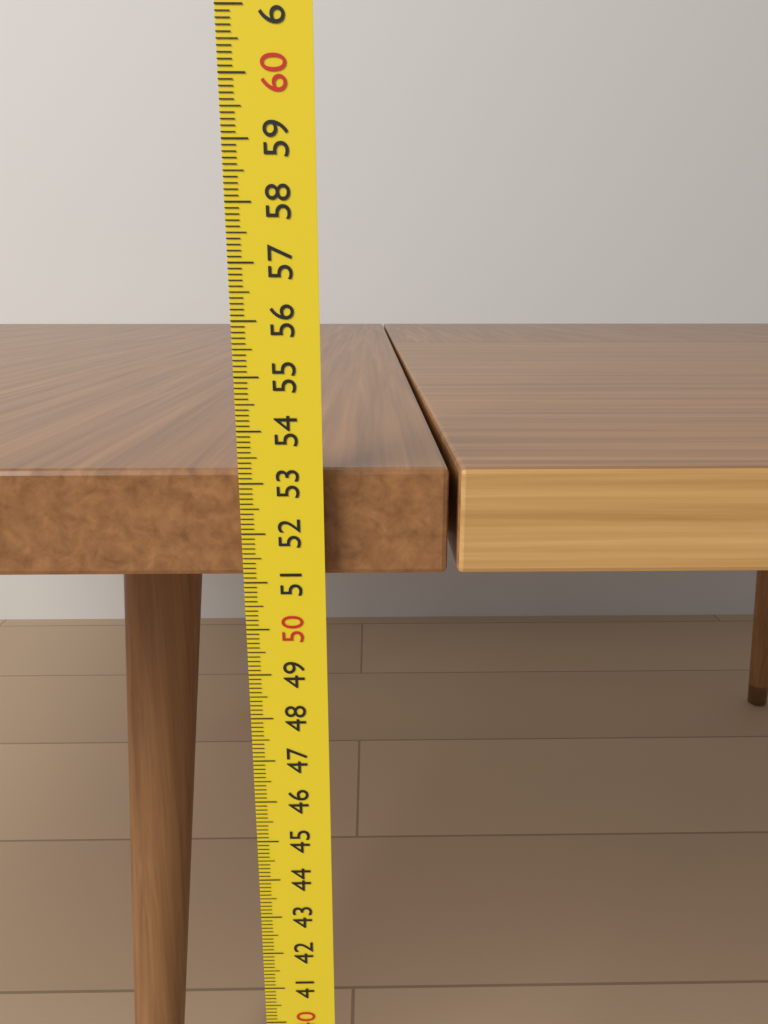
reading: 53.2 cm
